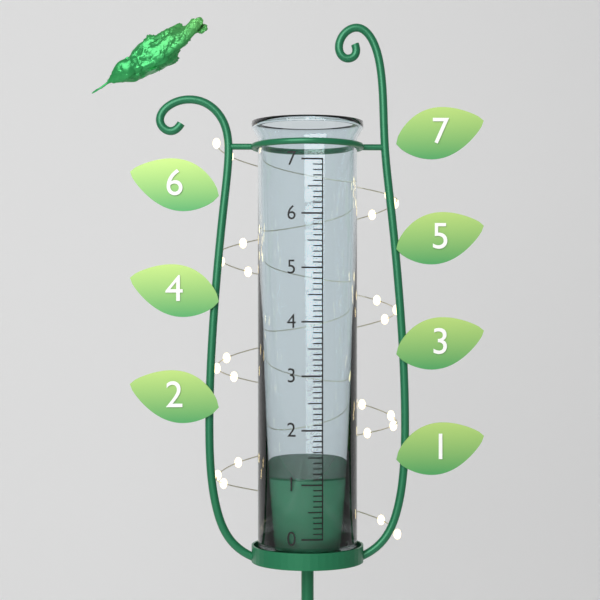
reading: 1.1 (no unit)
